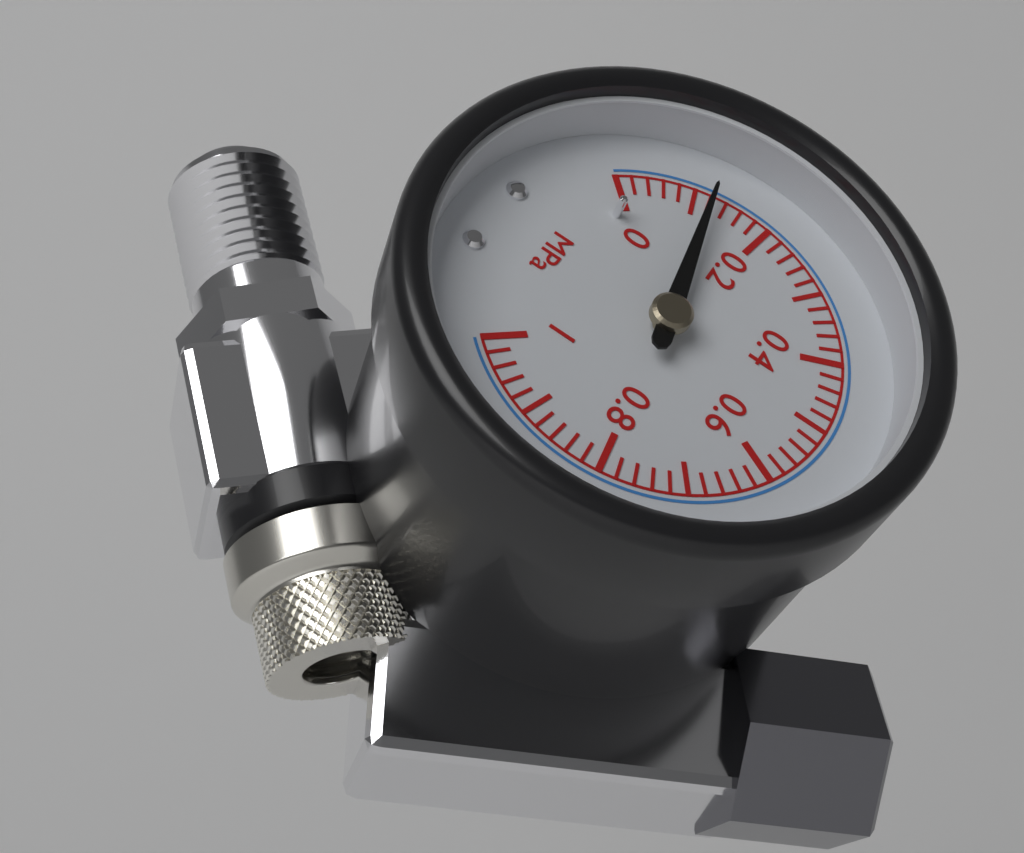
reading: 0.12 MPa
